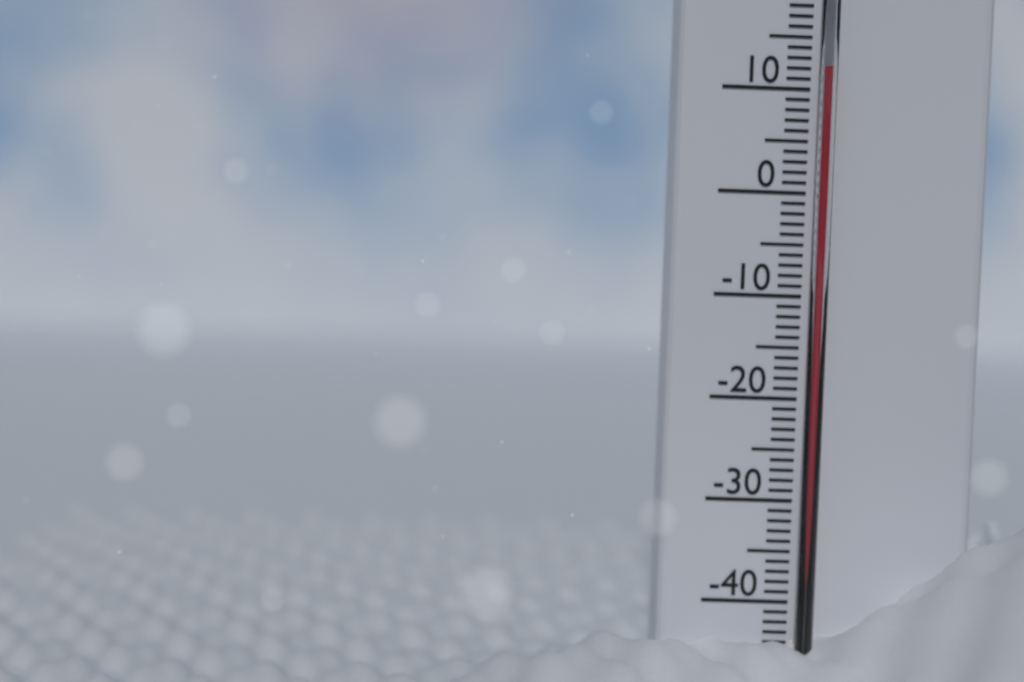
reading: 12 °C
